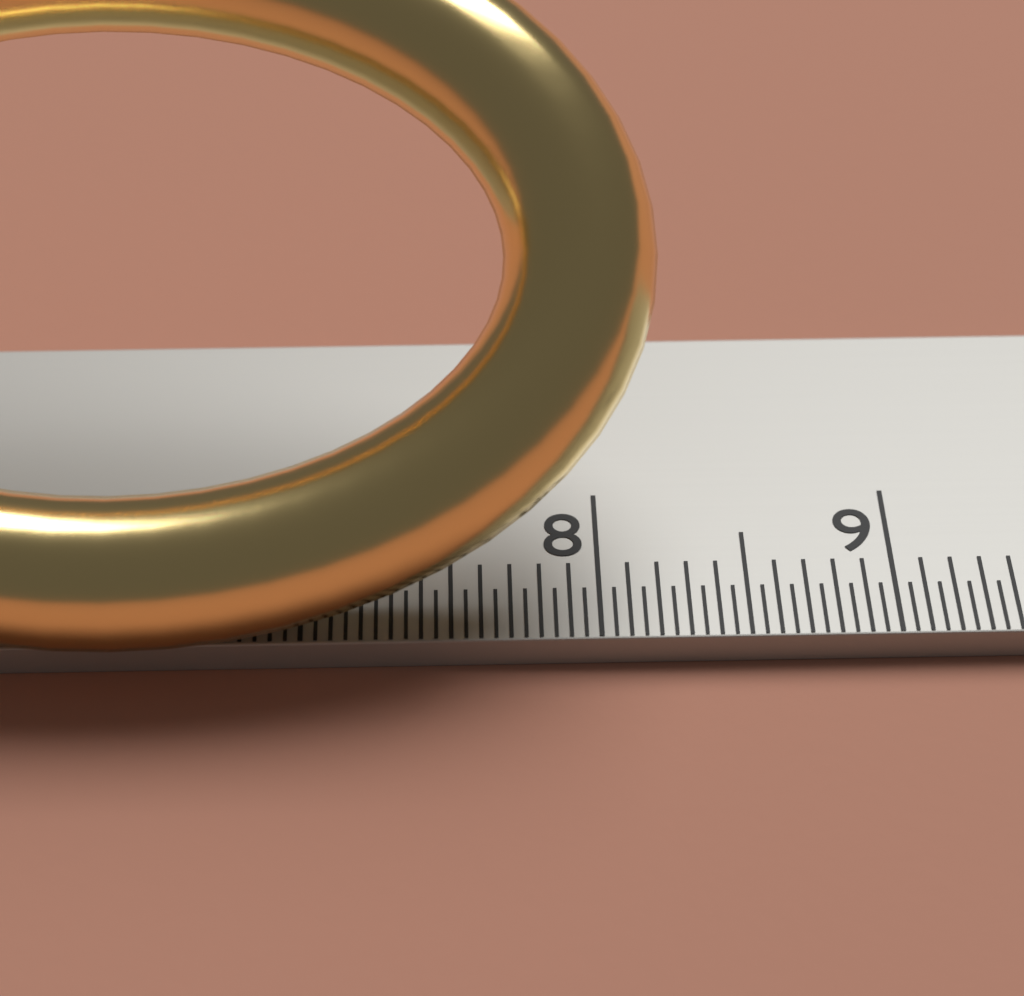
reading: 8.20 cm
